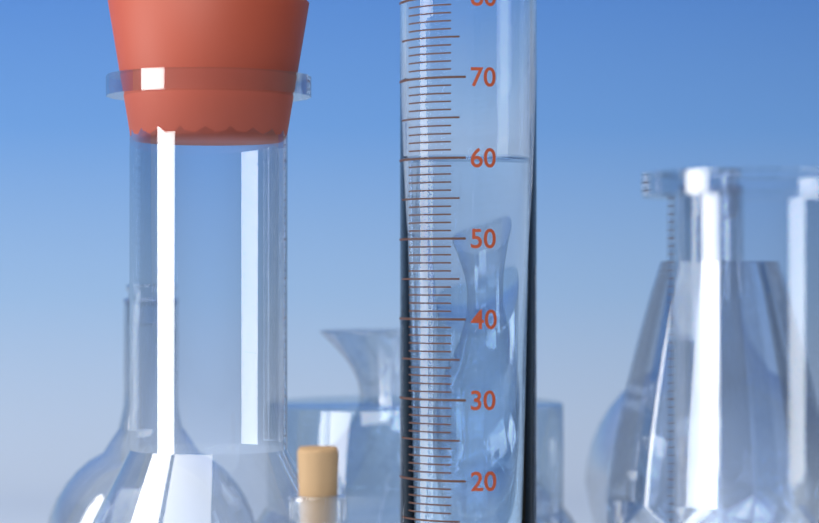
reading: 60 ml
